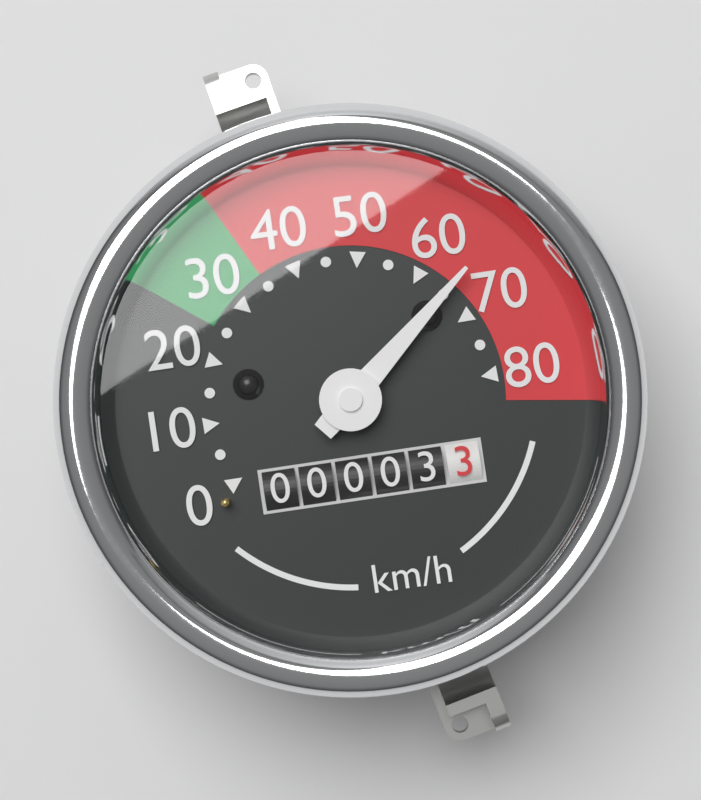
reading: 65 km/h
